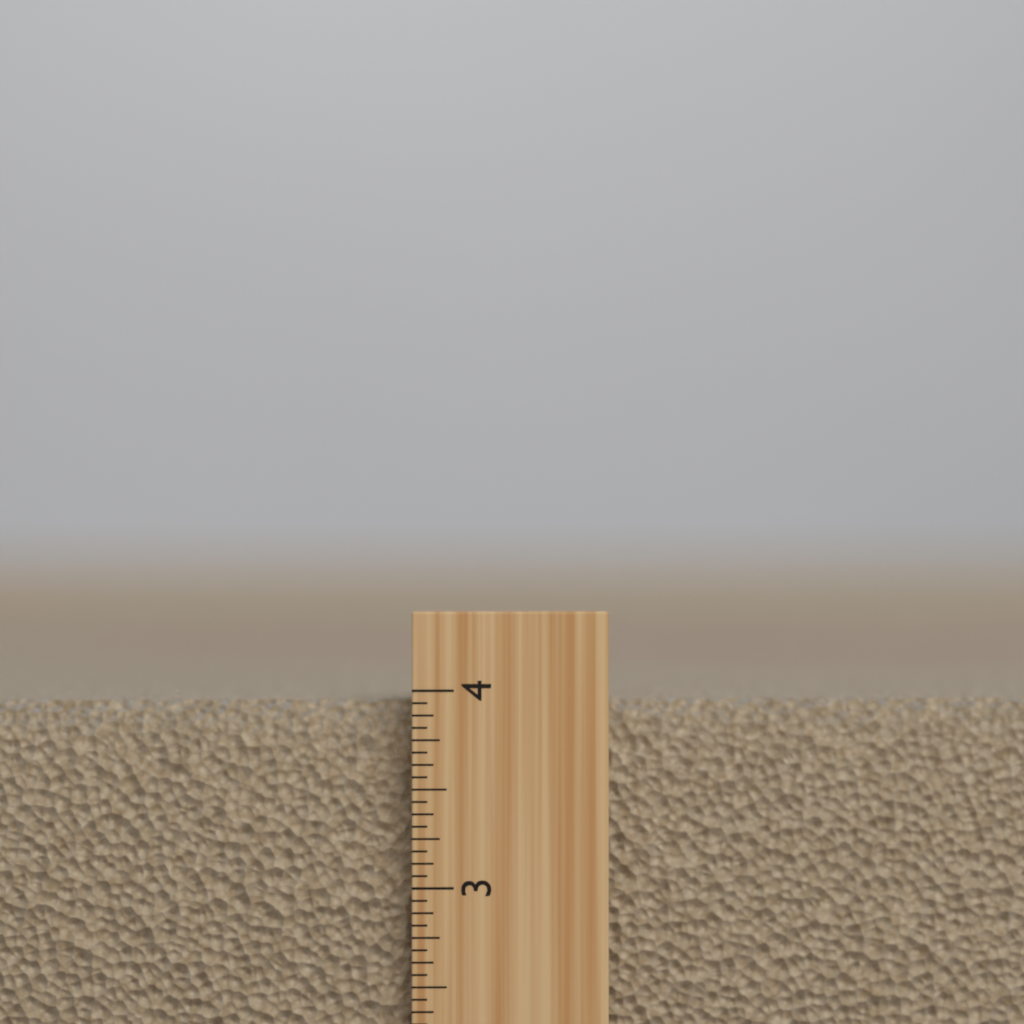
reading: 3.9375 inch
